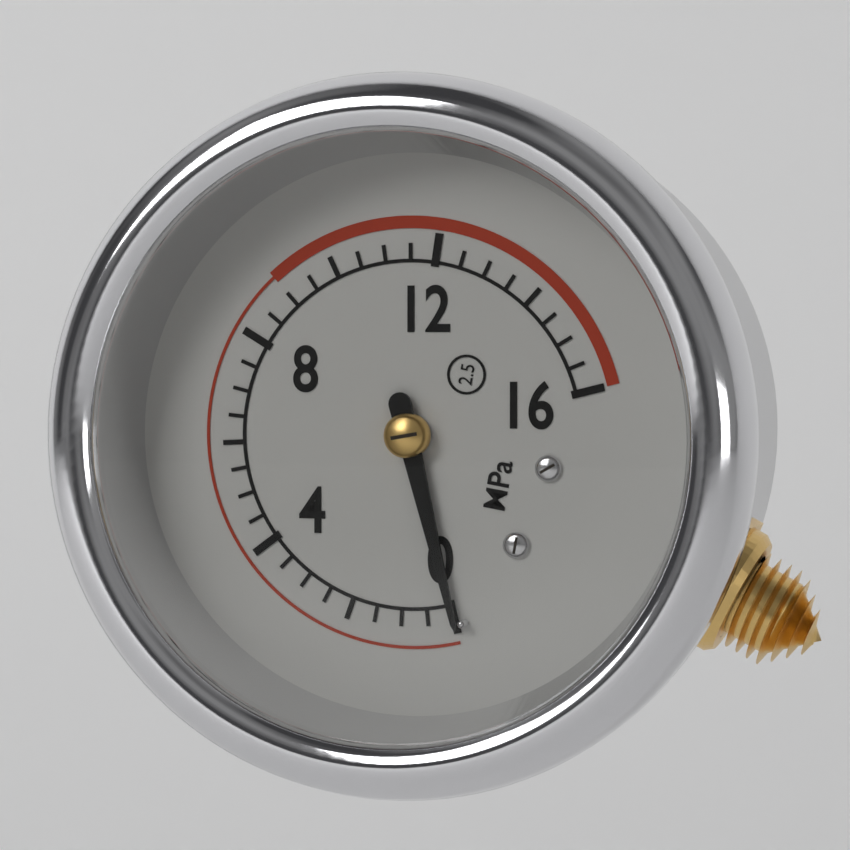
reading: 0.0 MPa
